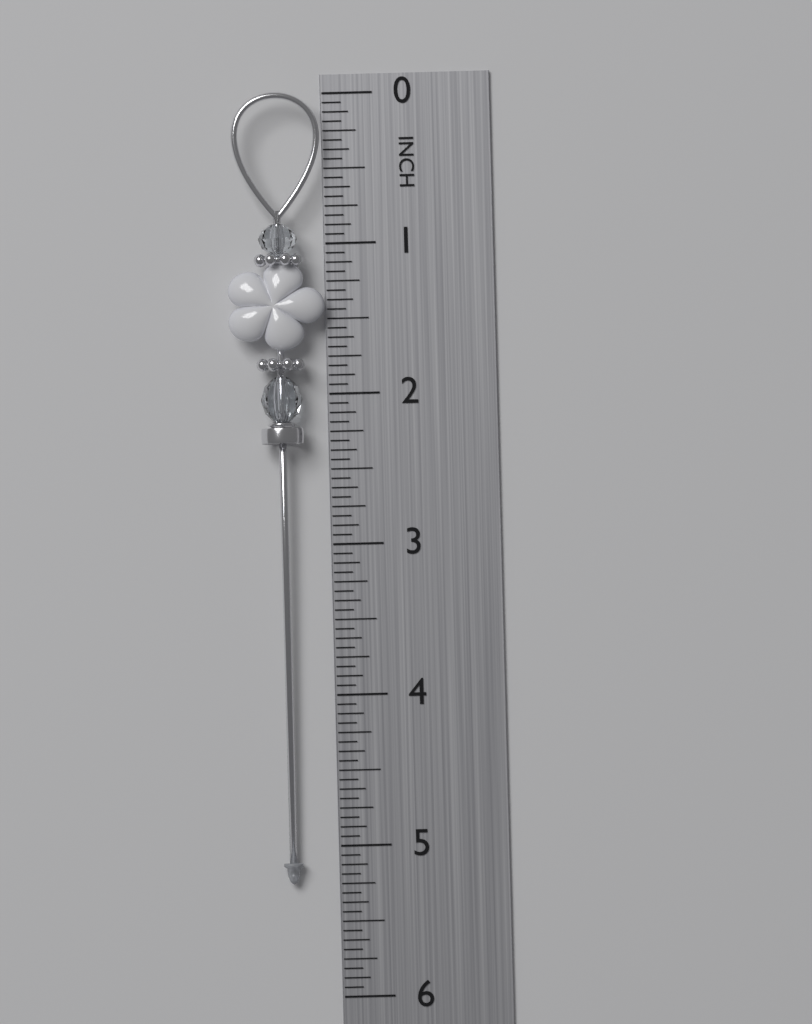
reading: 5.2500 in
